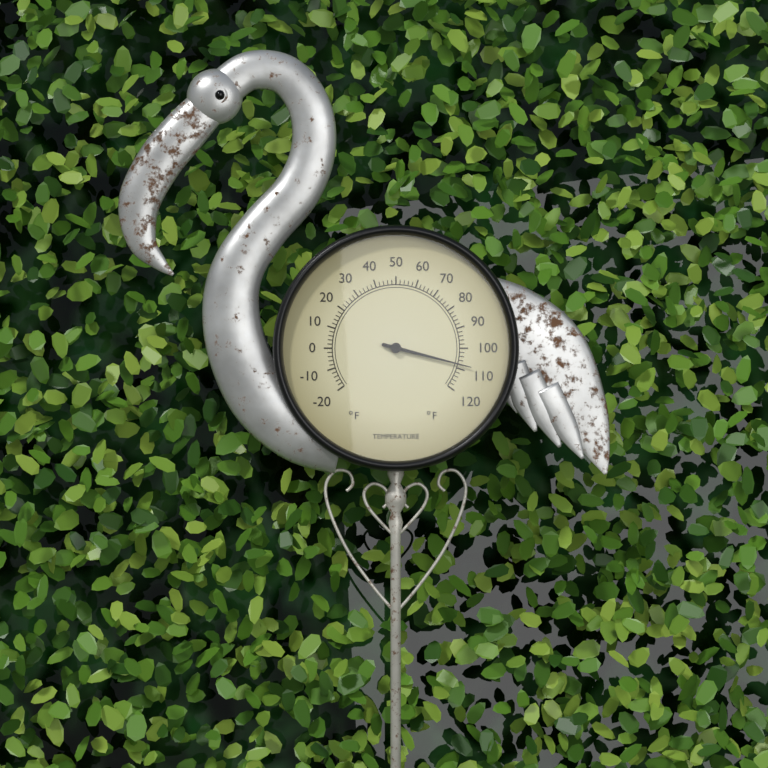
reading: 108 °F
